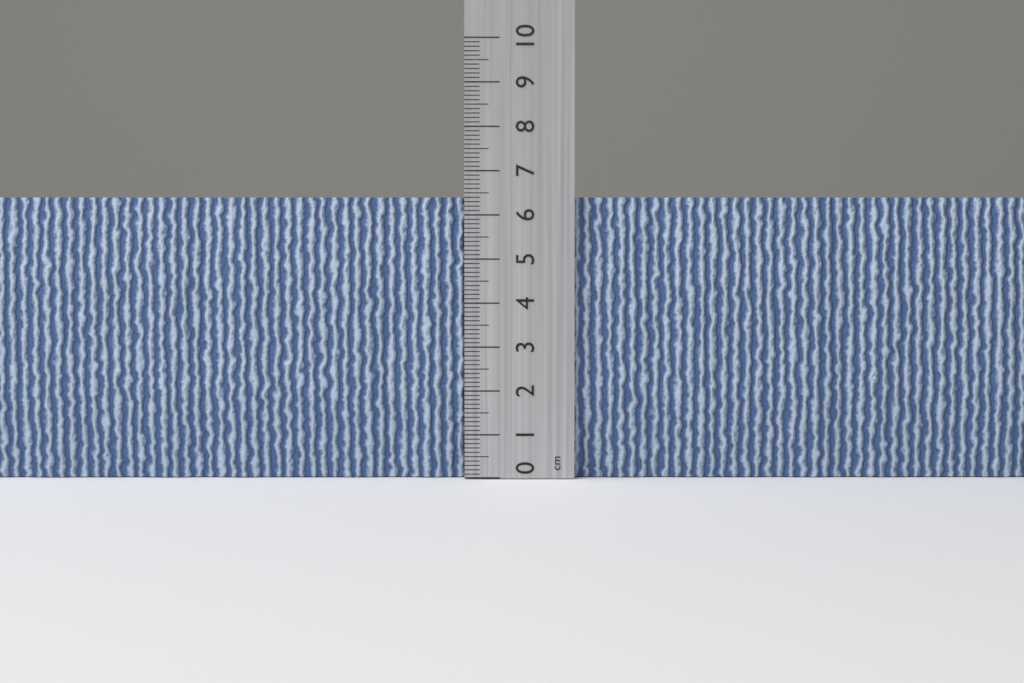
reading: 6.4 cm
